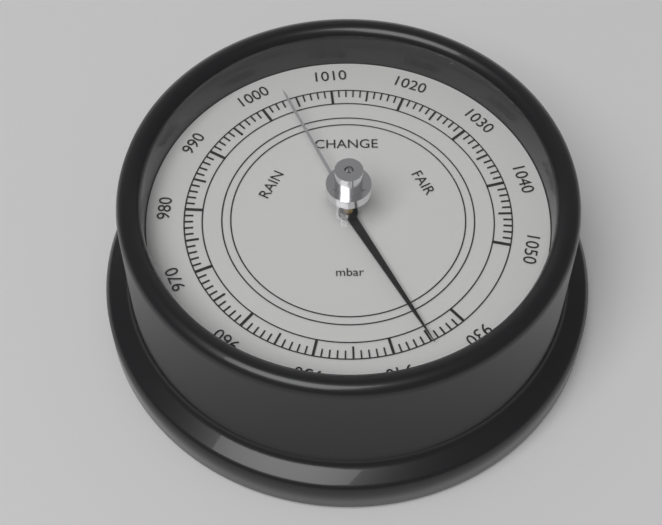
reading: 935 mbar
